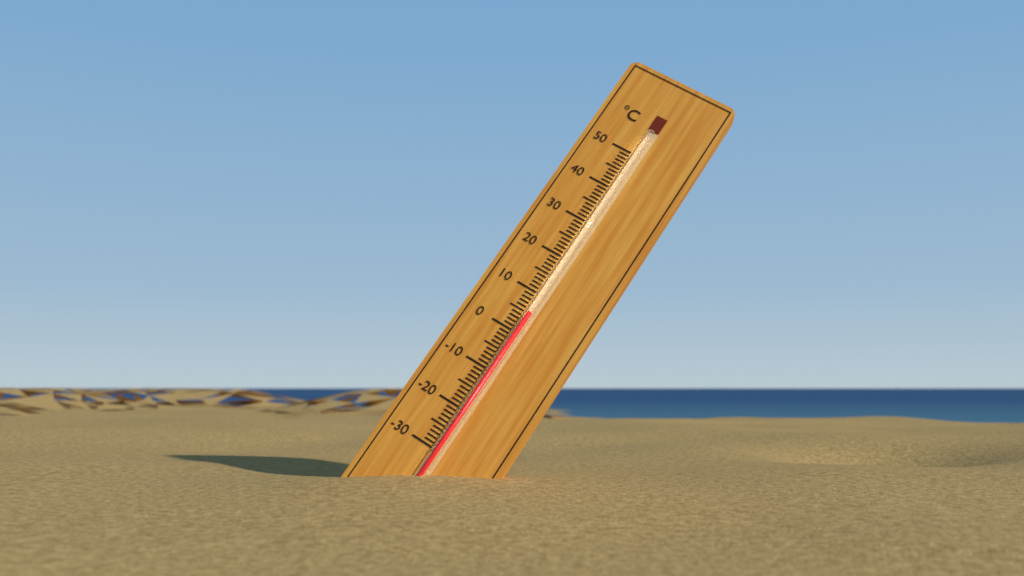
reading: 5 °C
